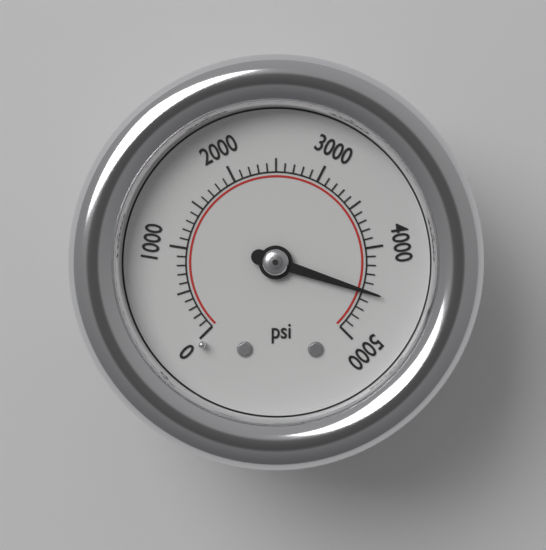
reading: 4500 psi
